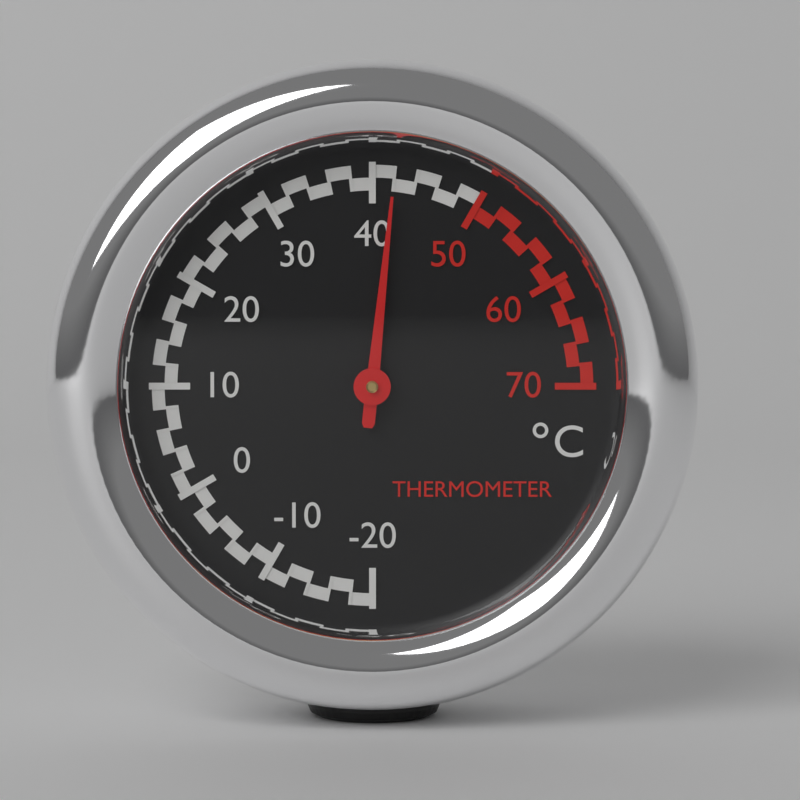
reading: 42 °C
